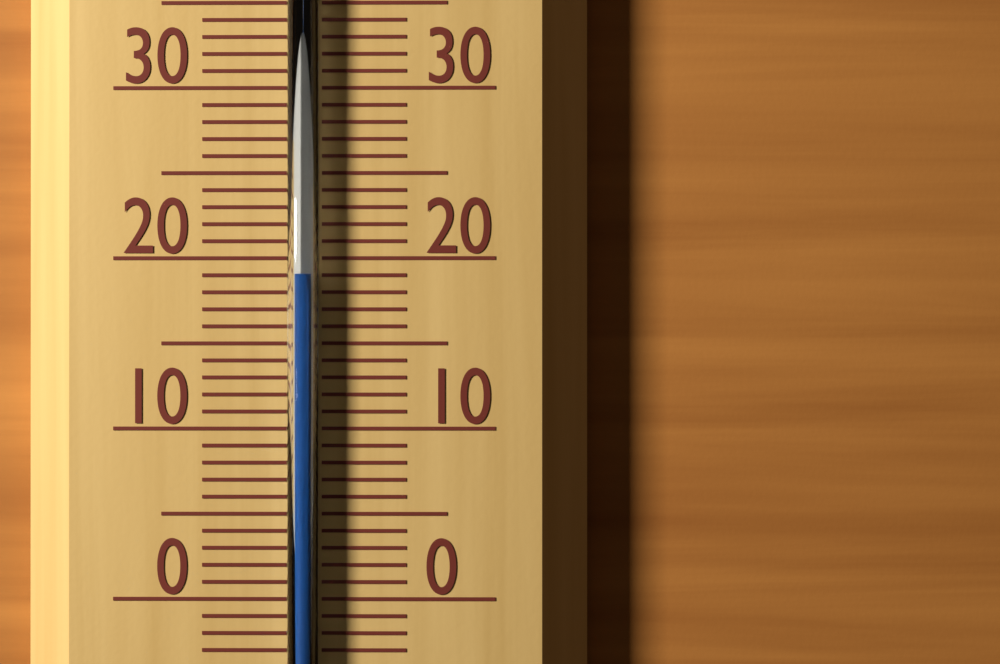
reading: 19 °C
